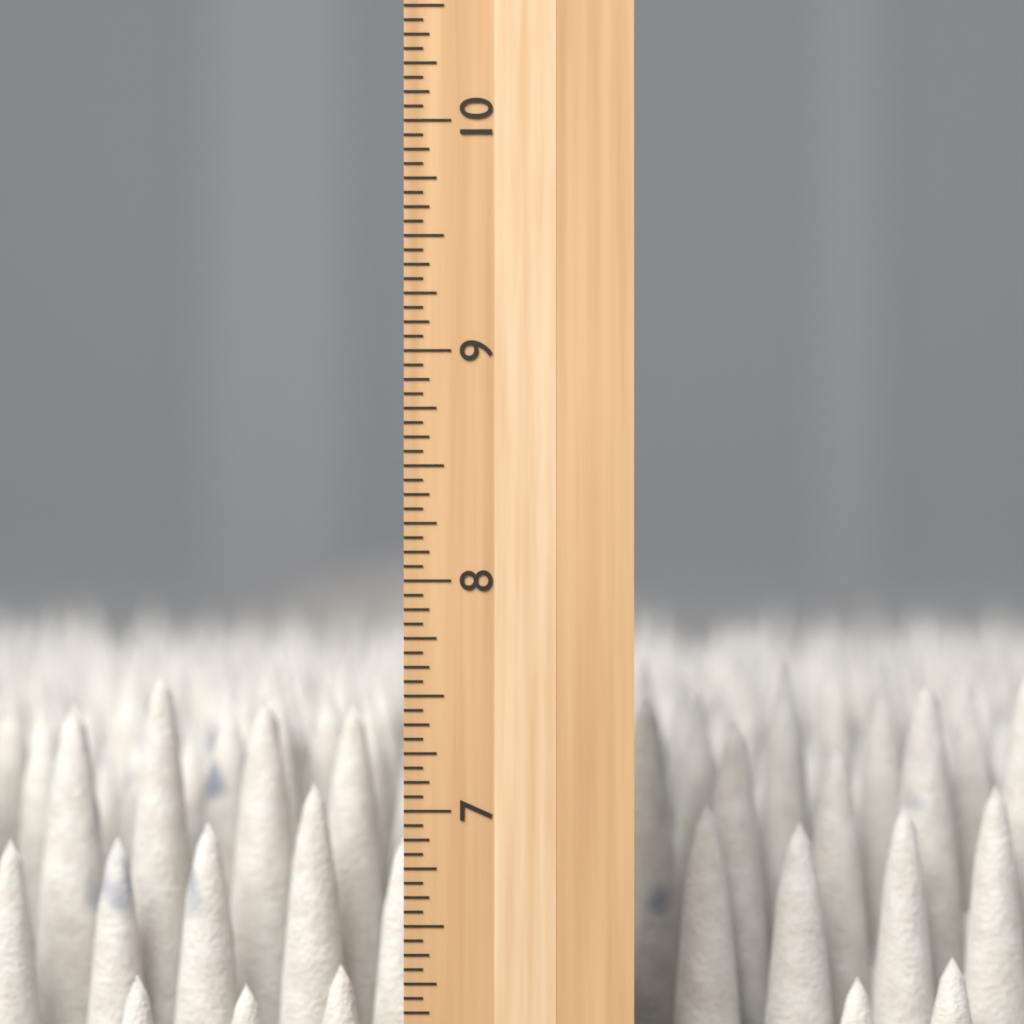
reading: 7.6250 inch
